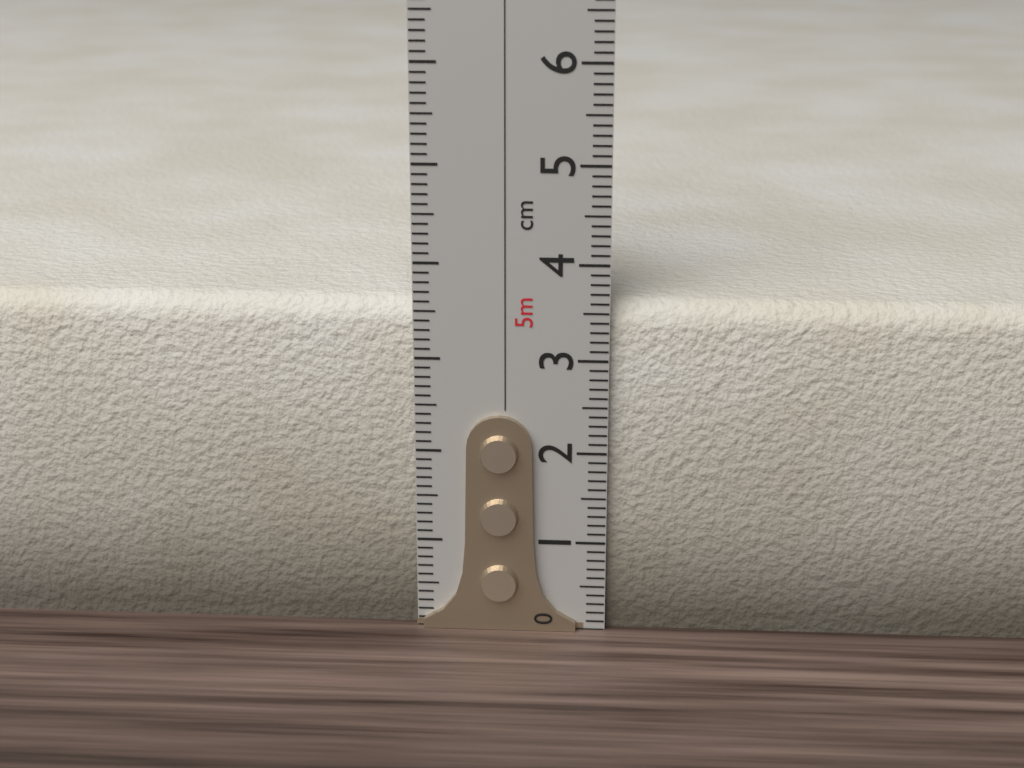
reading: 3.6 cm
